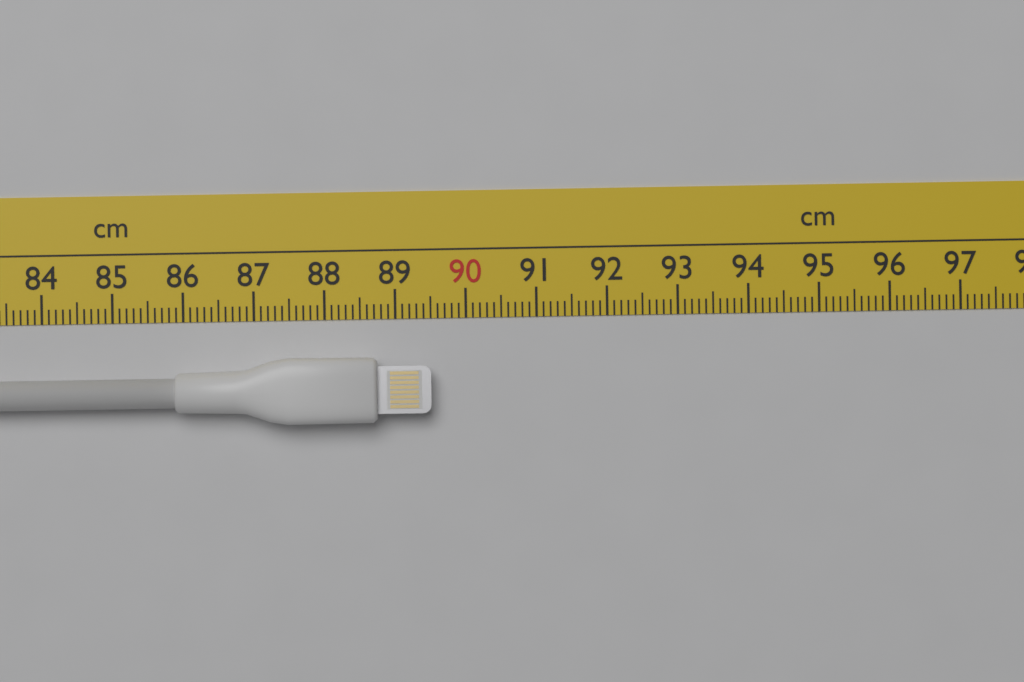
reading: 89.5 cm
